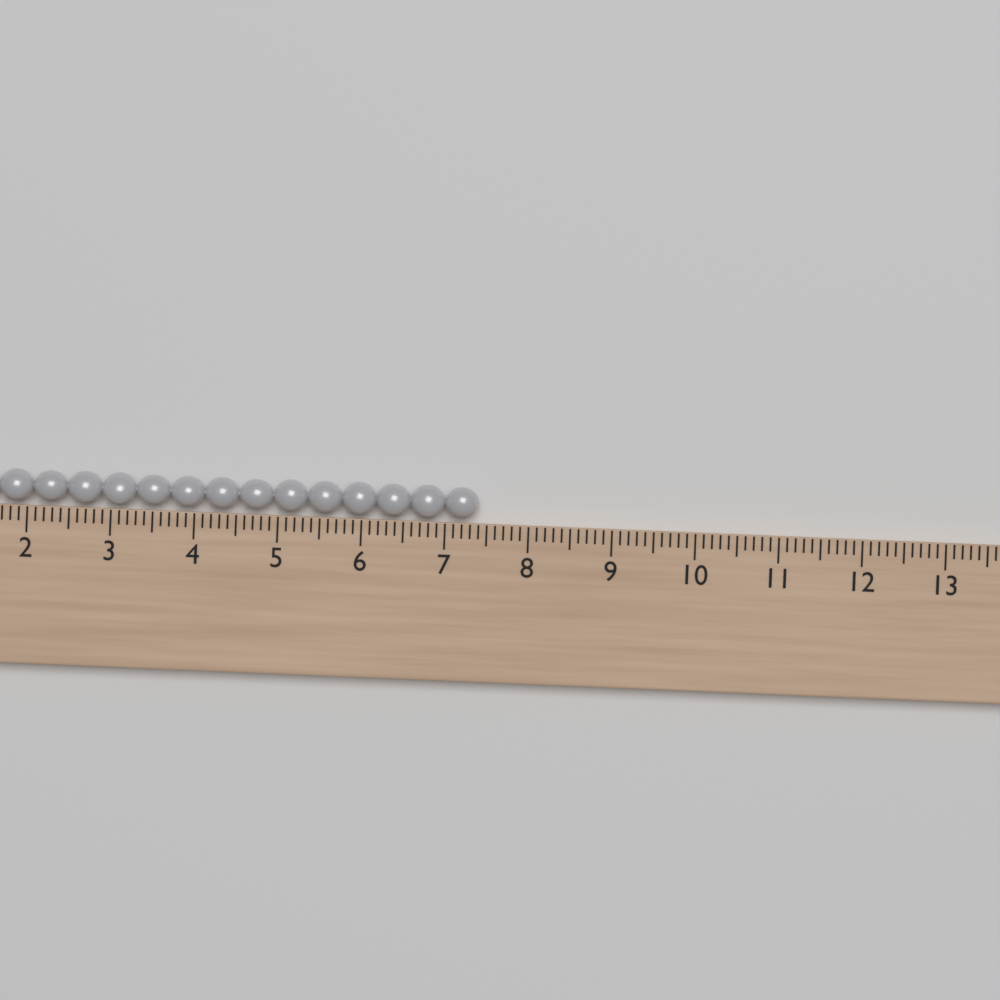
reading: 7.4 (no unit)
